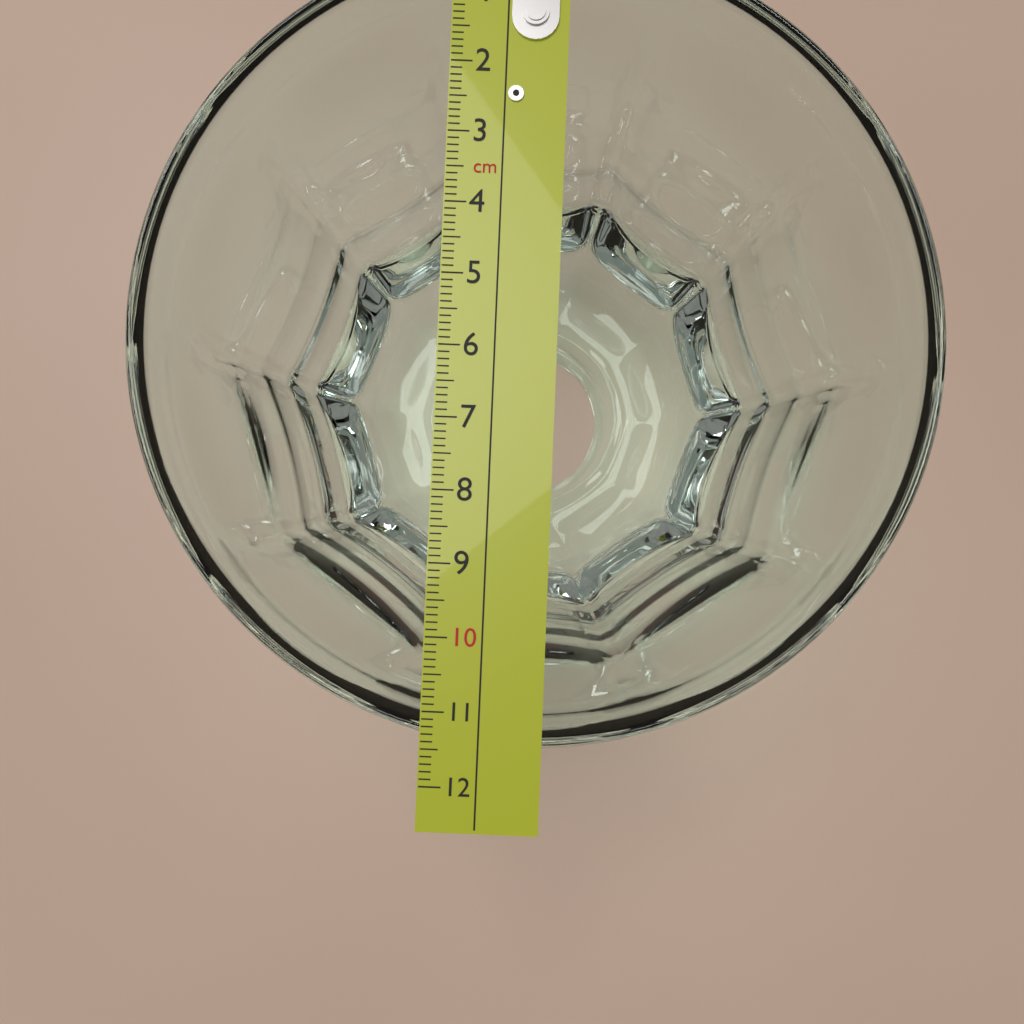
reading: 11.5 cm
